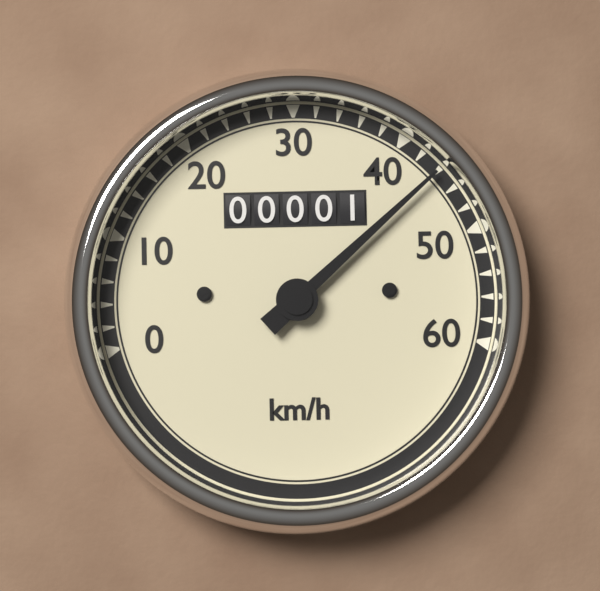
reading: 44 km/h
